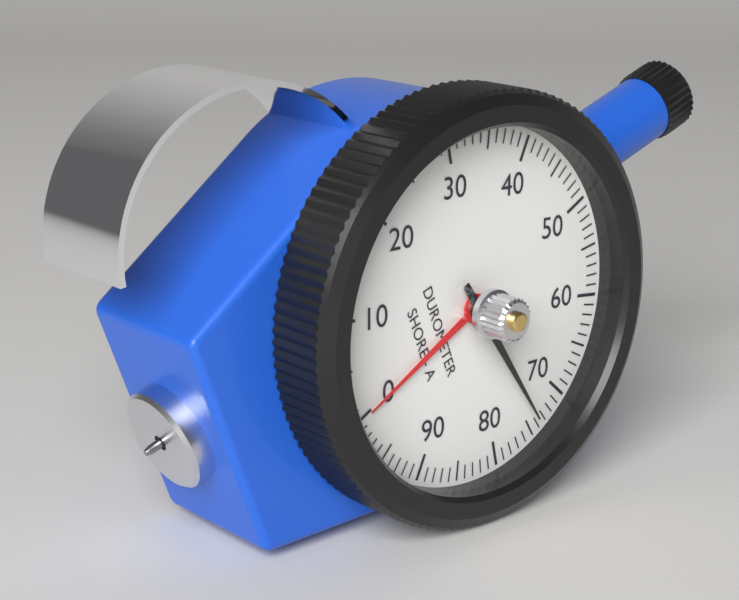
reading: 74 Shore A
